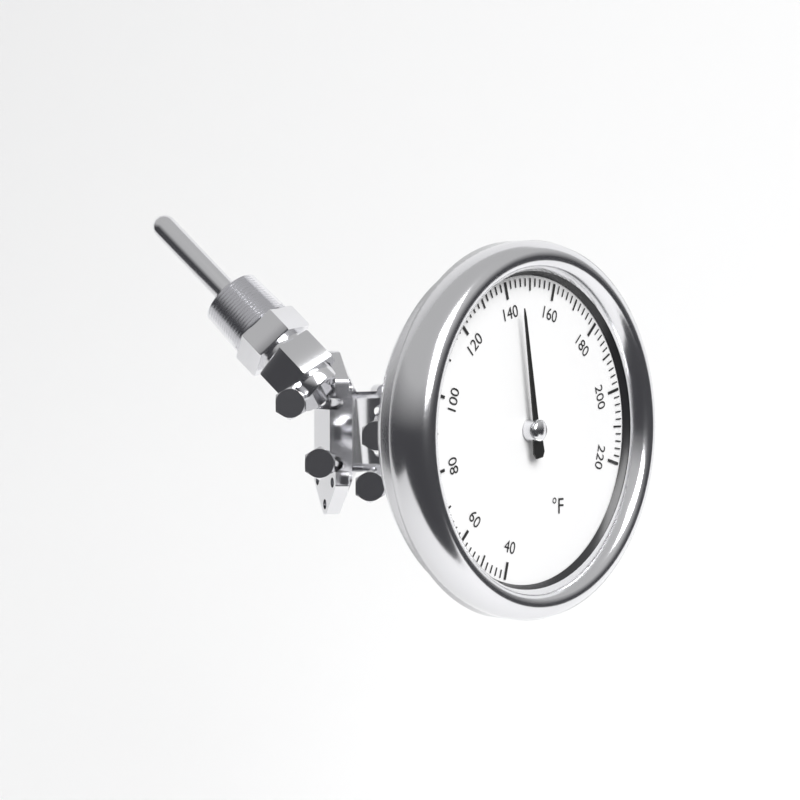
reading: 144 °F
